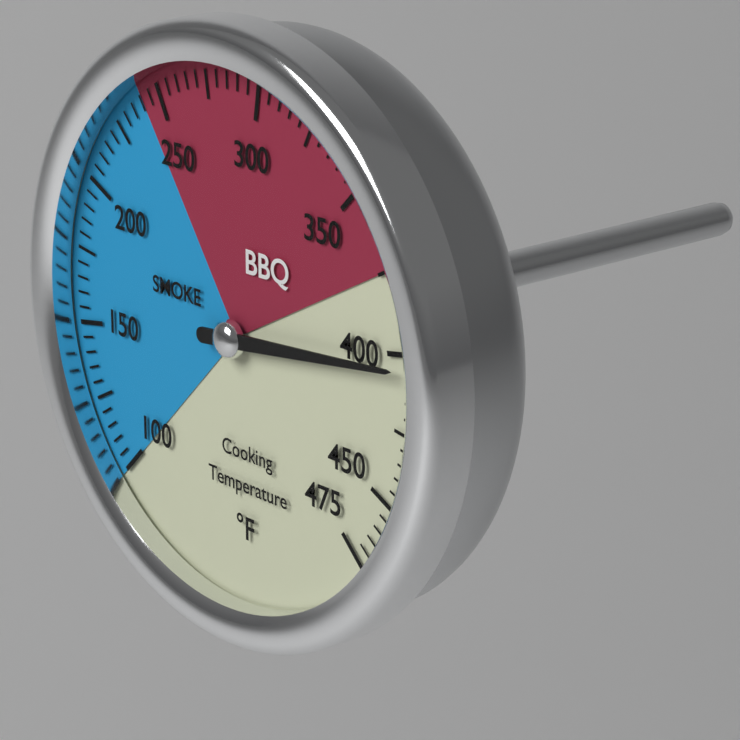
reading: 405 °F
